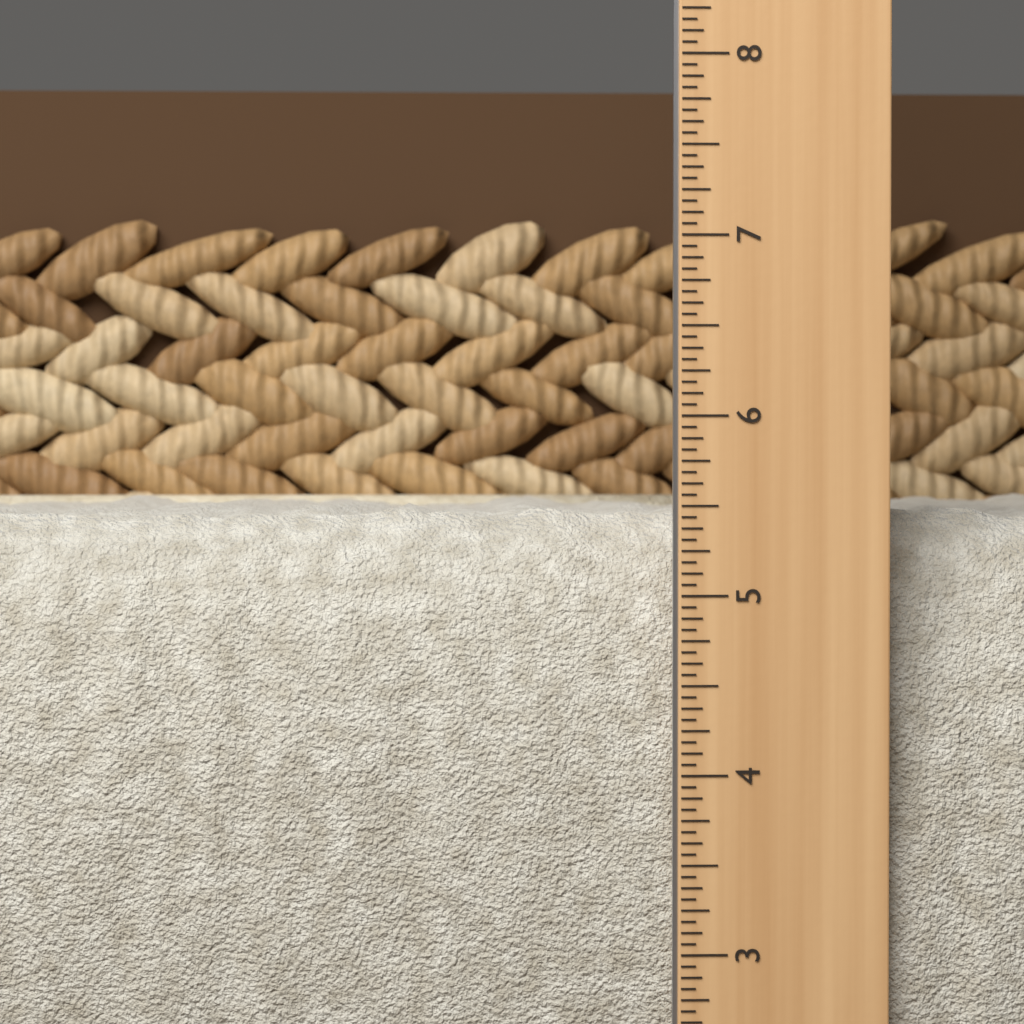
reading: 5.5000 in
